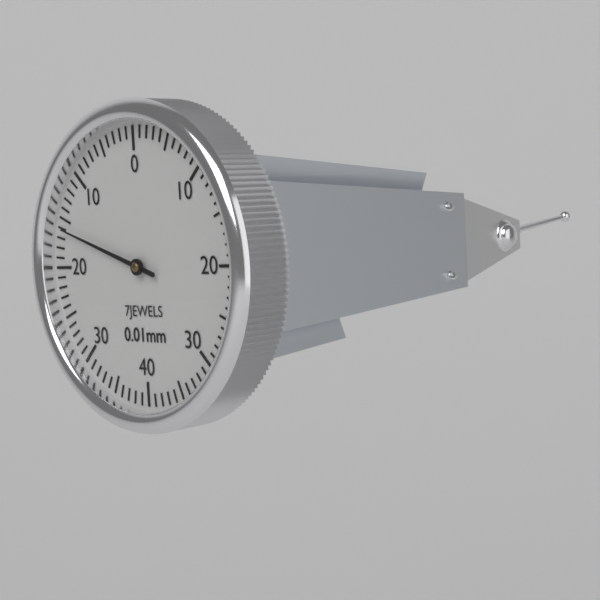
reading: 0.16 mm
